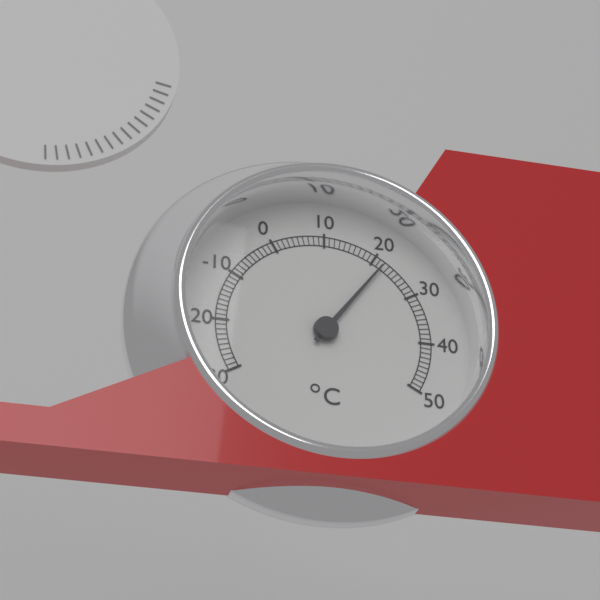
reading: 22 °C
